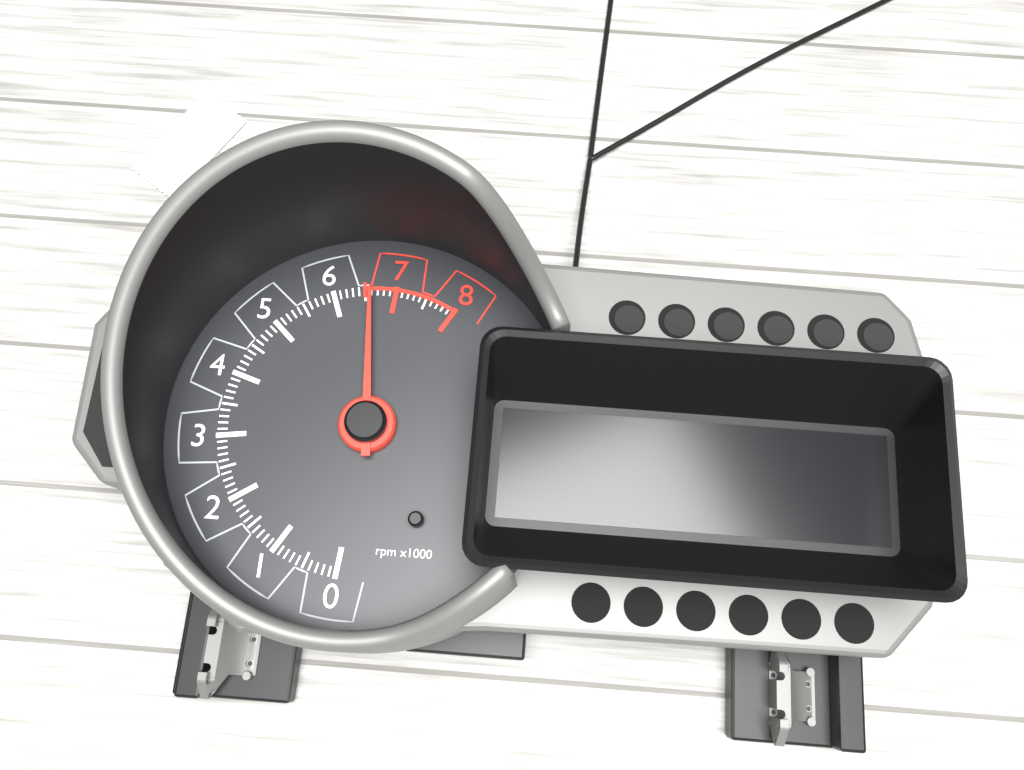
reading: 6600 rpm
